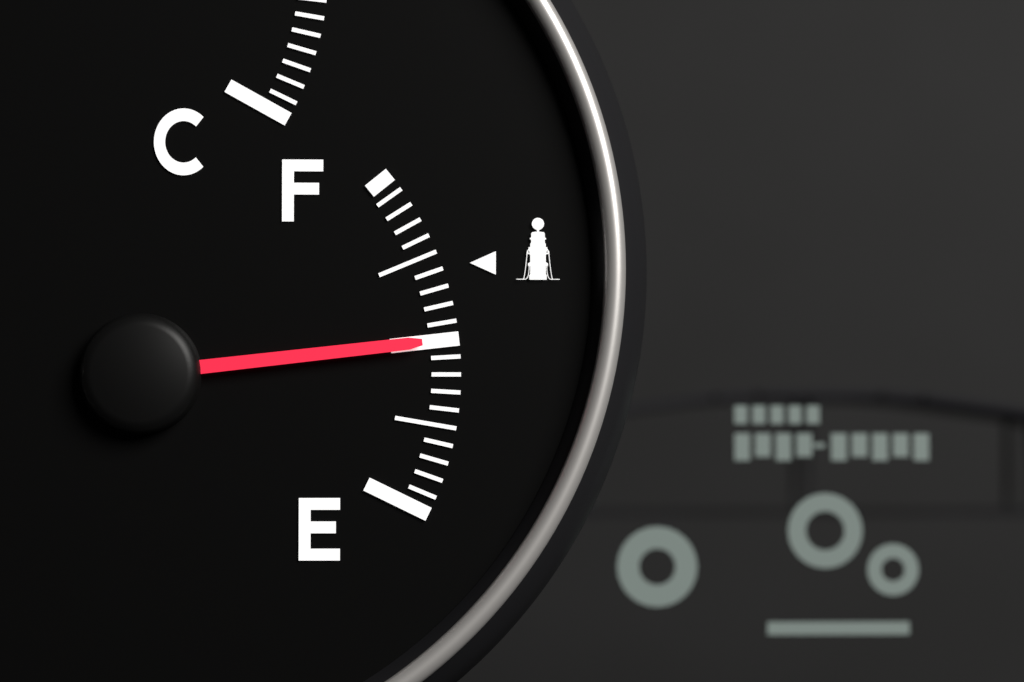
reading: 0.50 (no unit)
